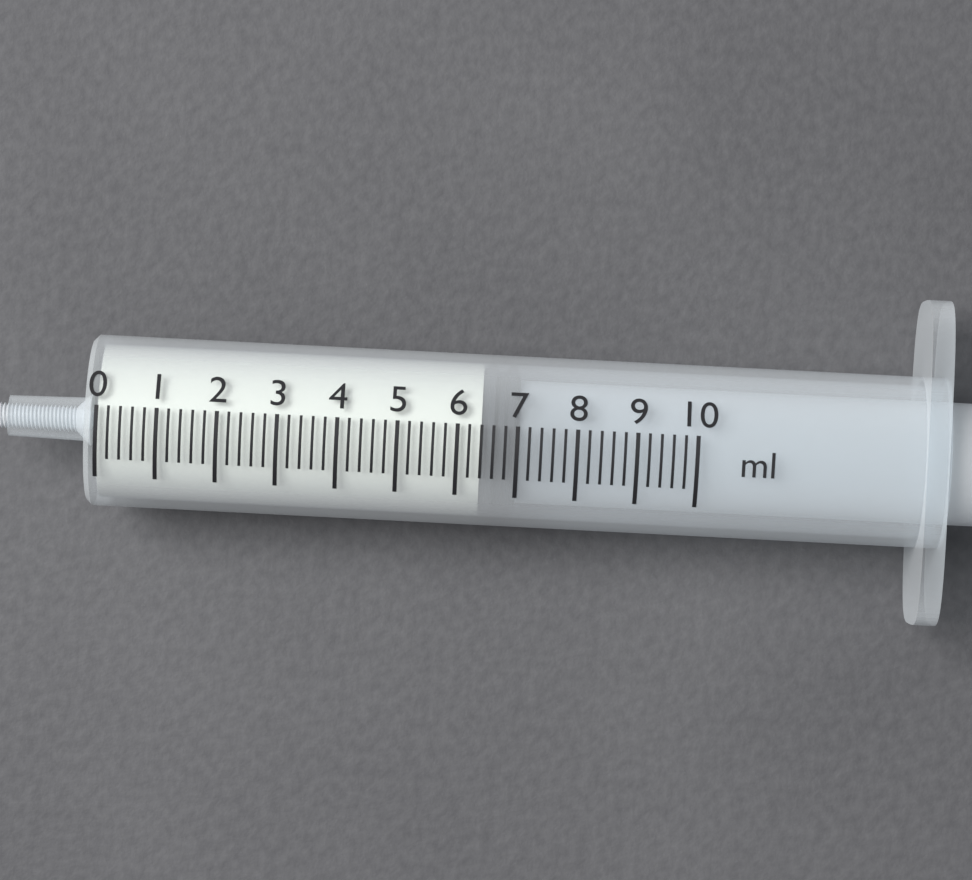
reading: 6.4 ml
